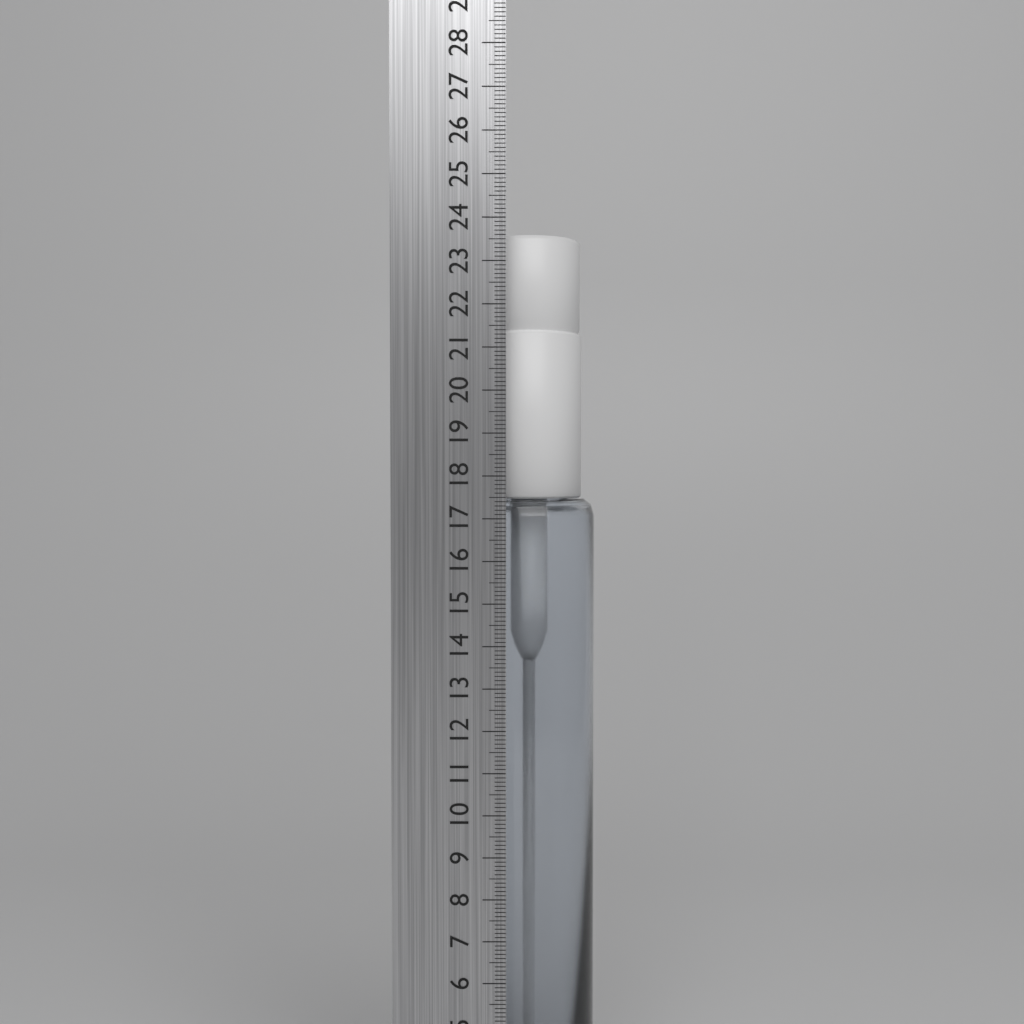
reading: 23.7 cm
